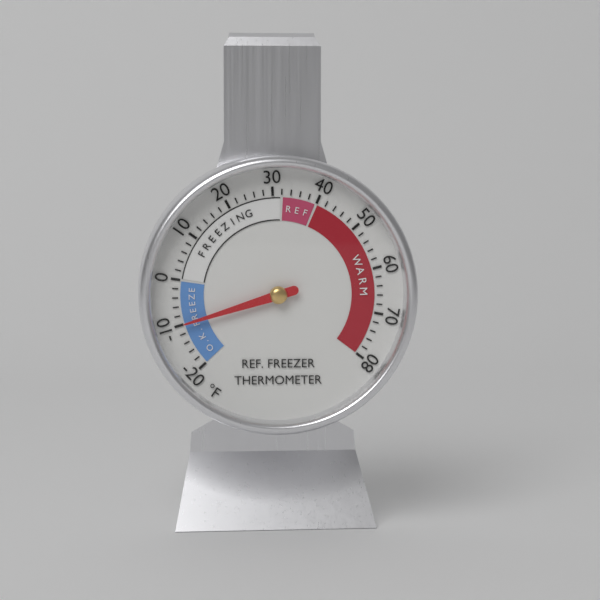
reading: -10 °F
